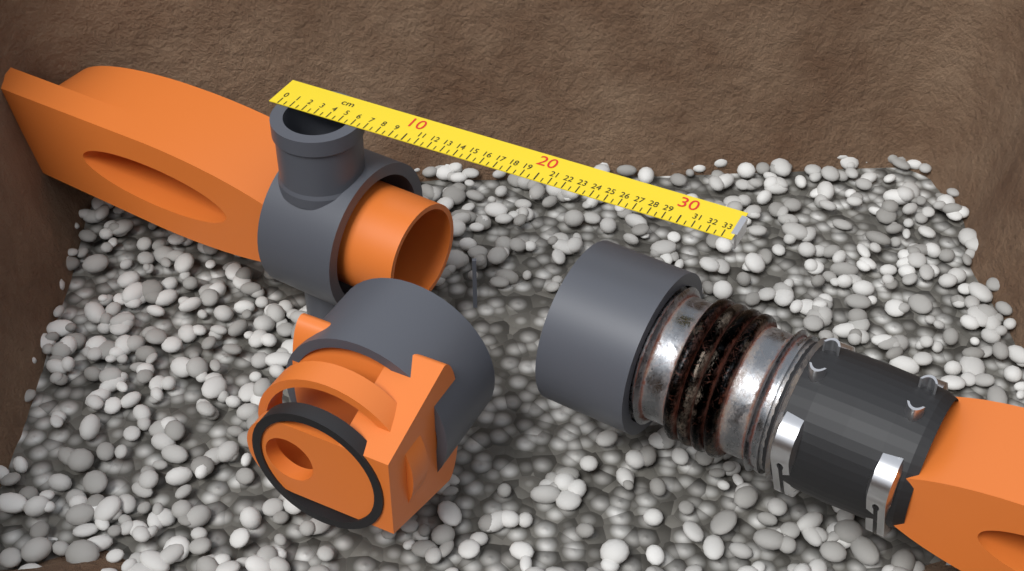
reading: 6.5 cm
